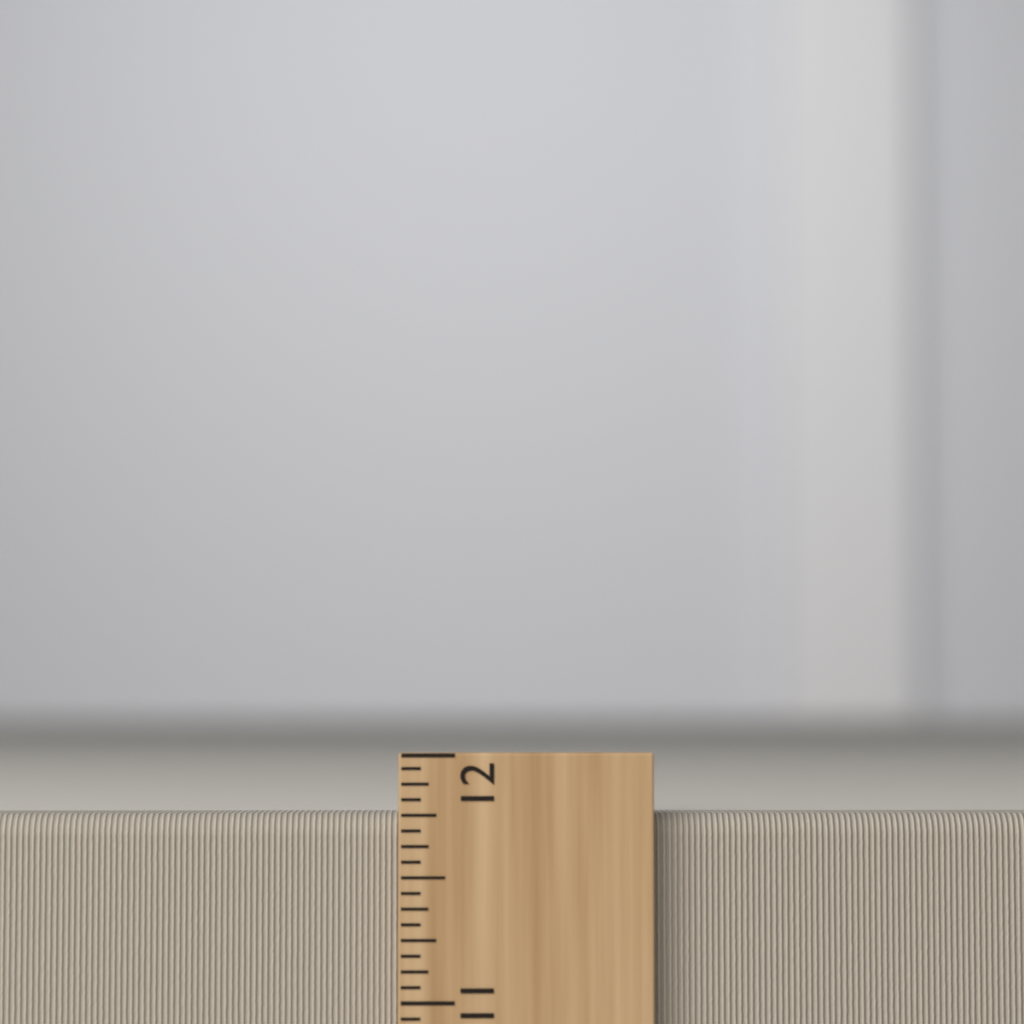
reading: 11.7500 inch
